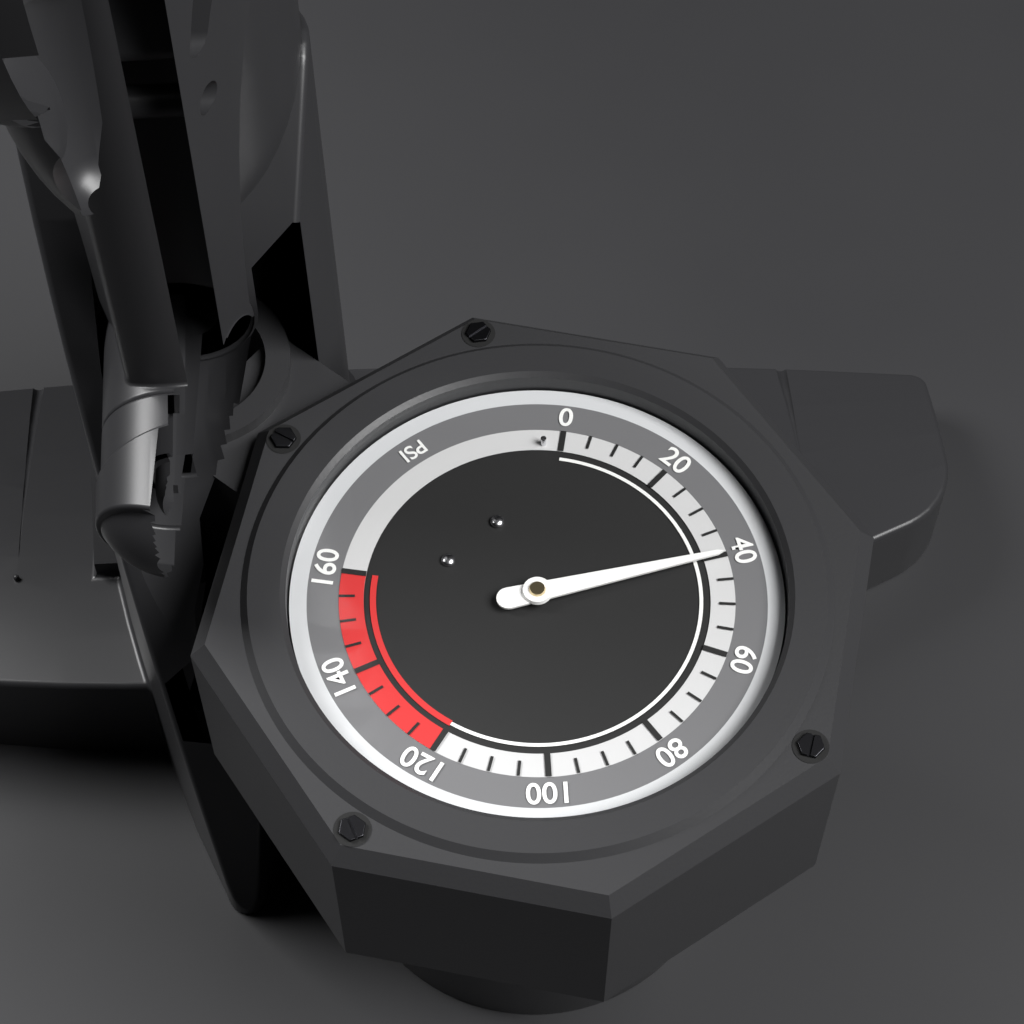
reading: 40 psi
